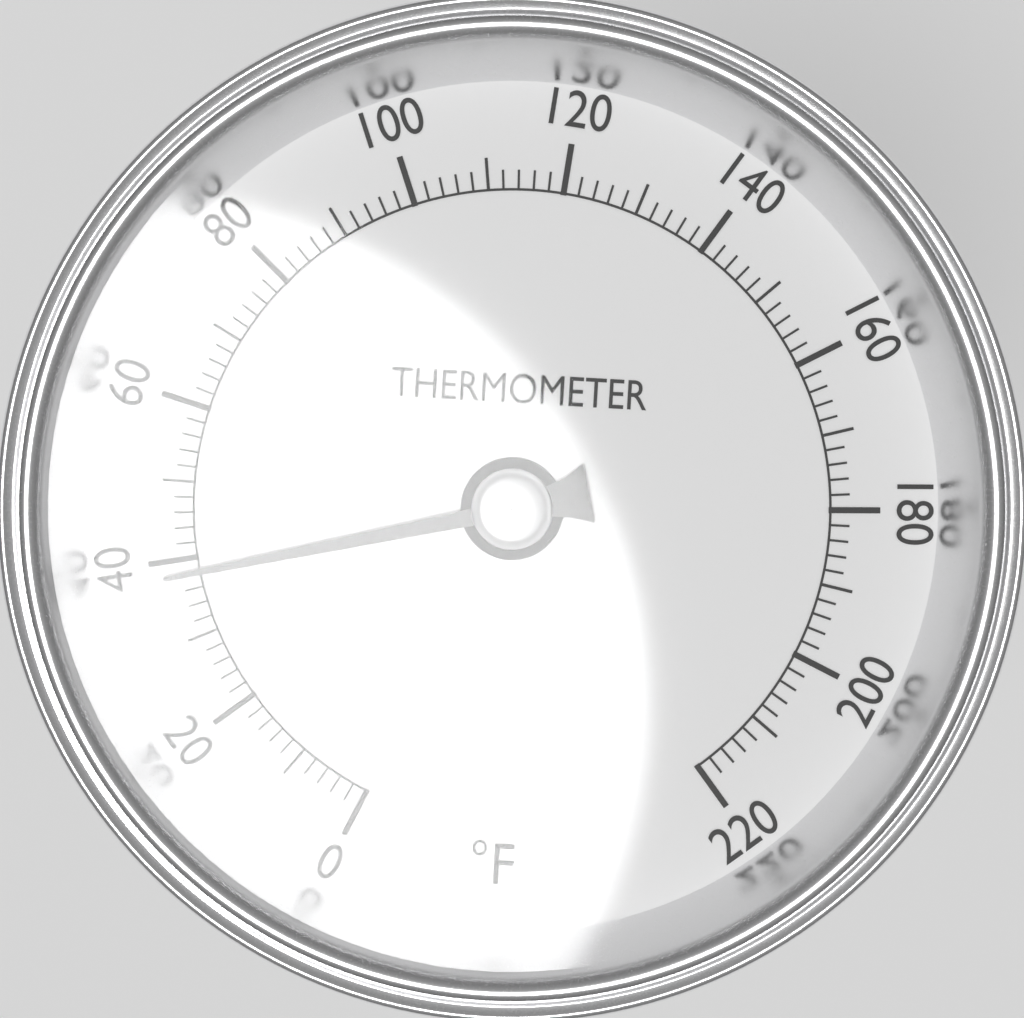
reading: 38 °F
